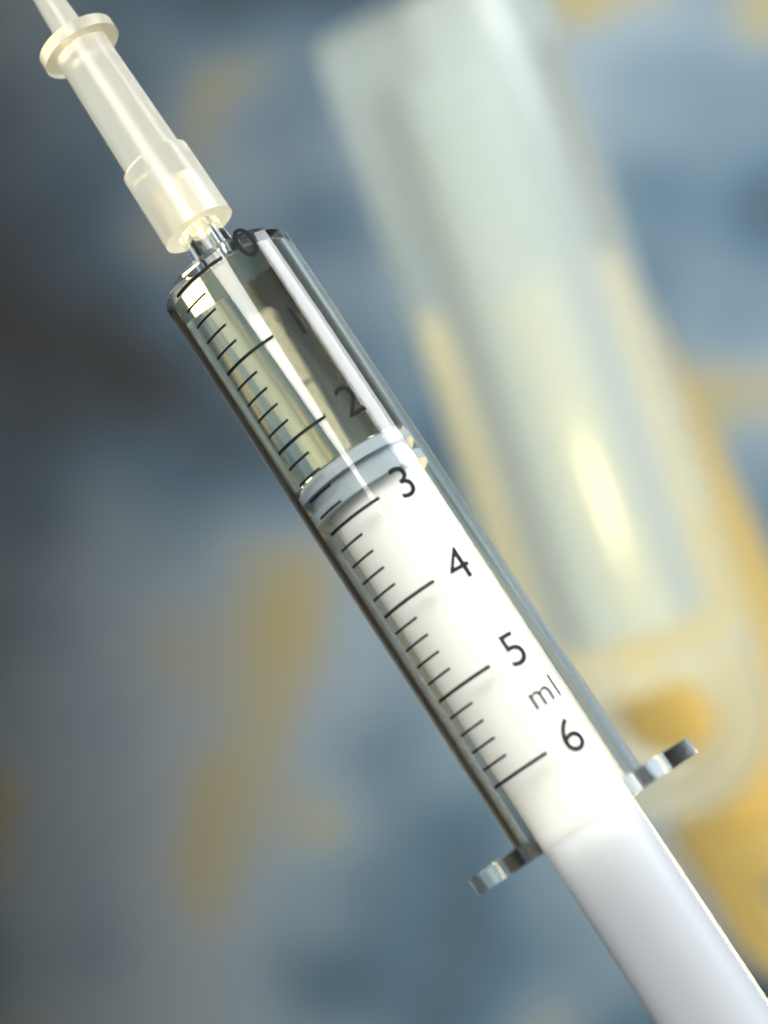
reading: 2.4 ml
